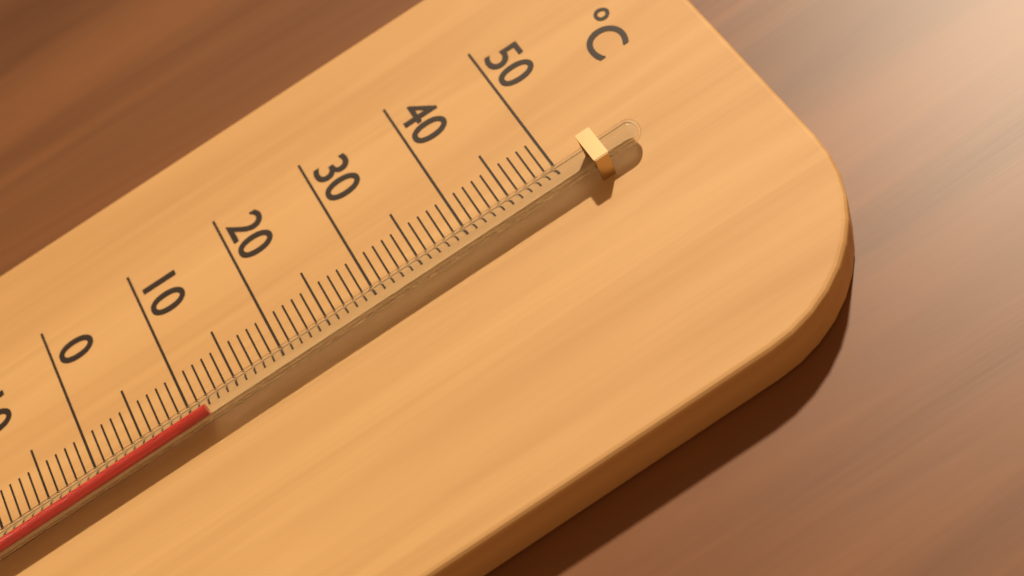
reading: 12 °C
